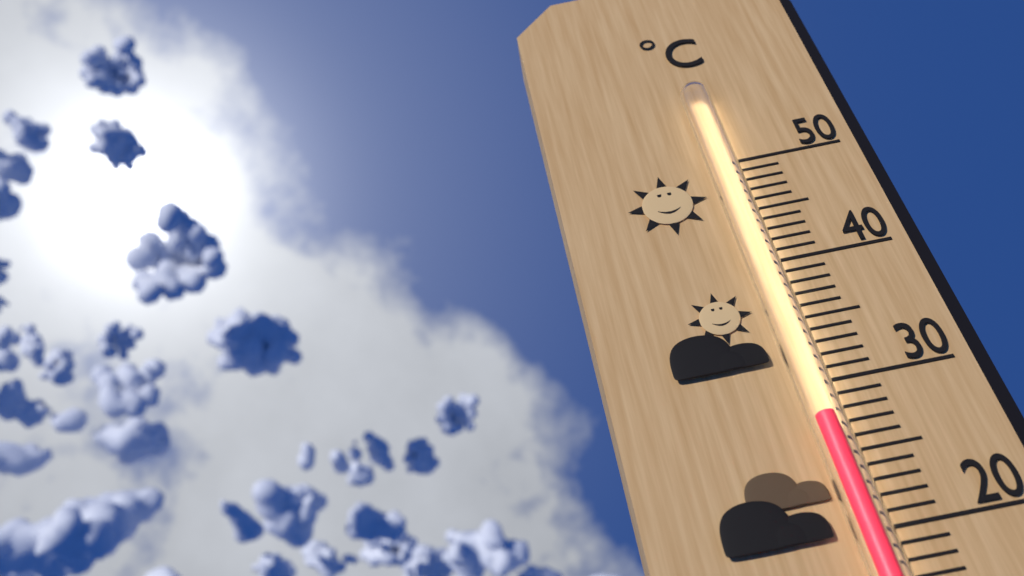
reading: 27 °C
